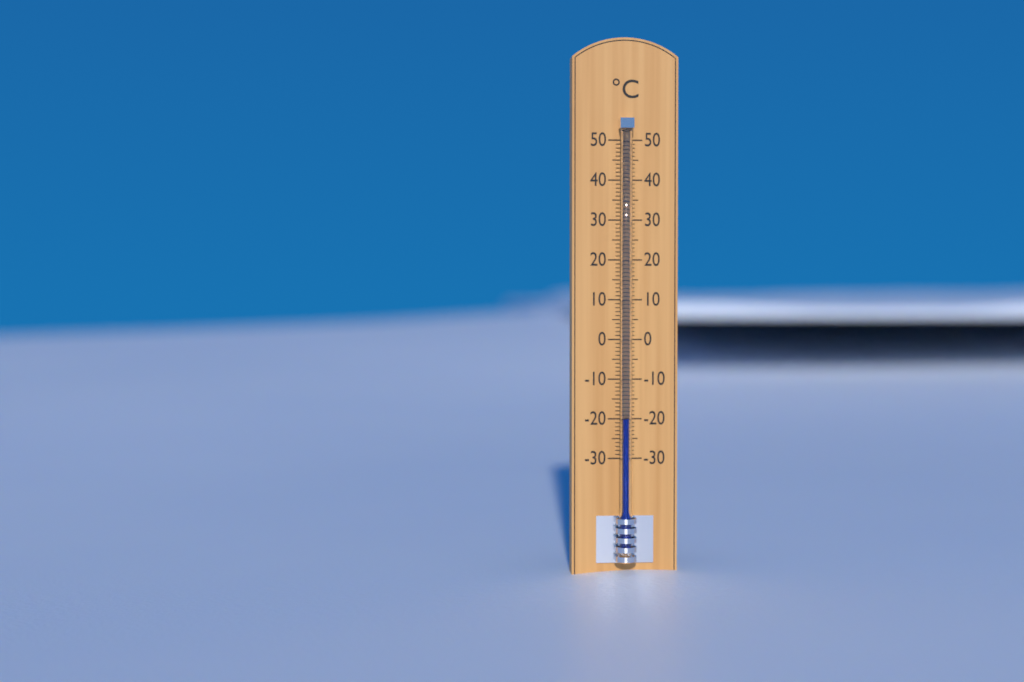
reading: -20 °C
